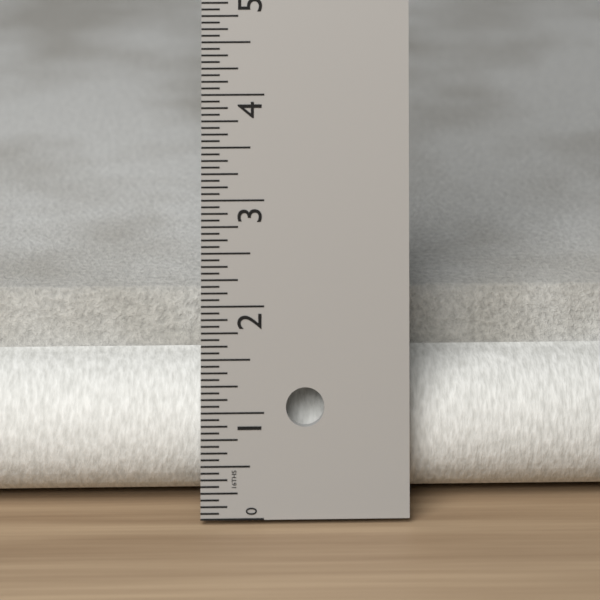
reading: 1.7500 in
